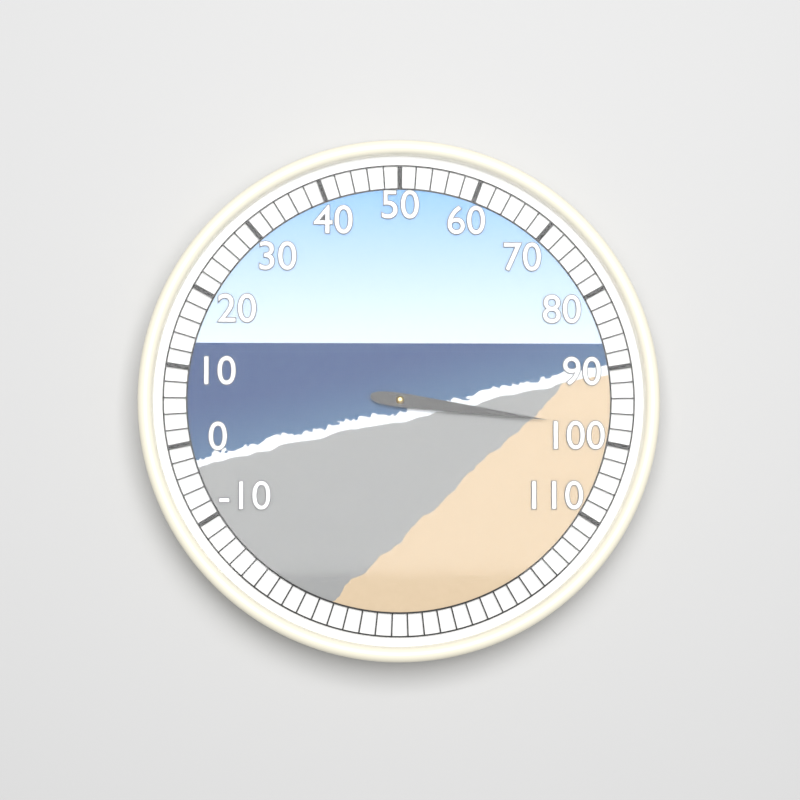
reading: 98 (no unit)
